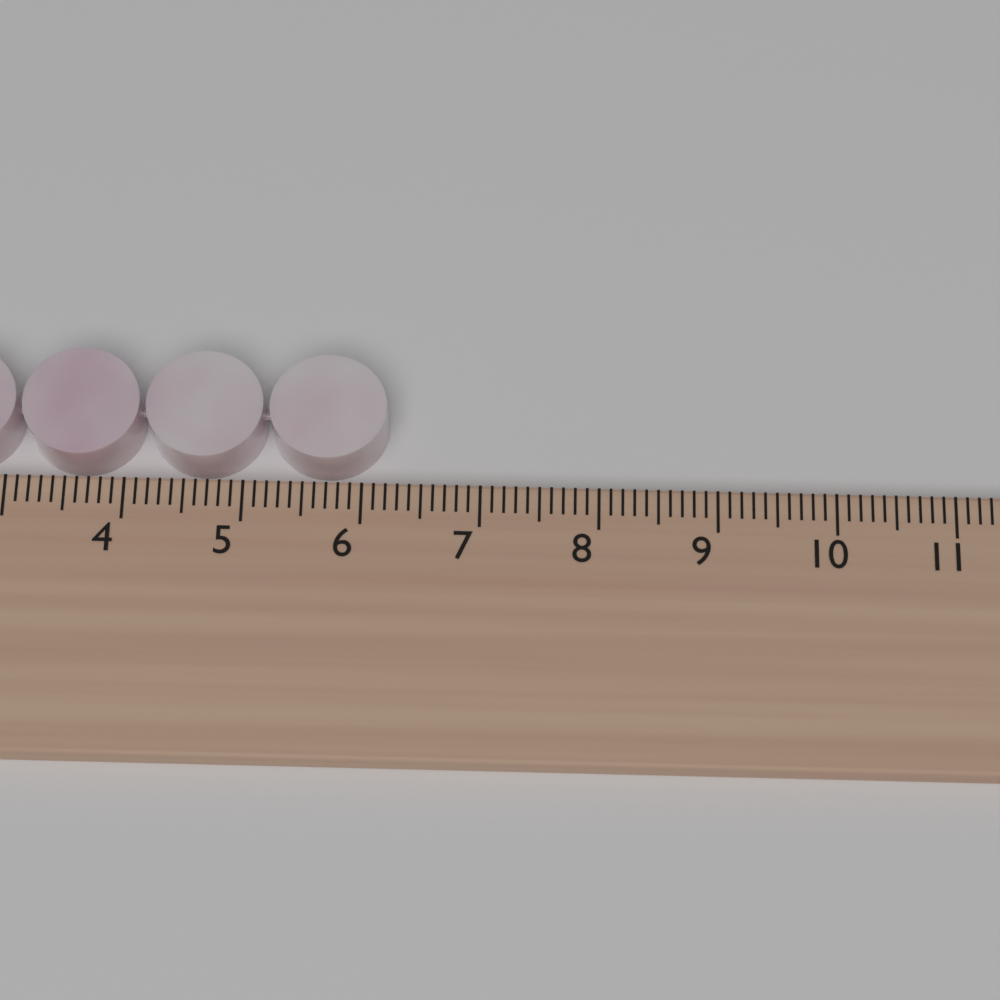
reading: 6.2 cm
